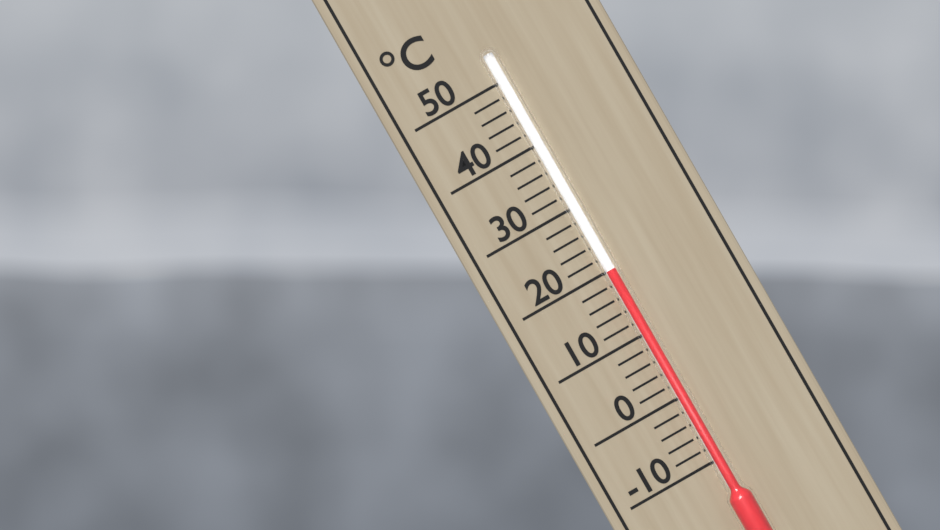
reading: 20 °C
